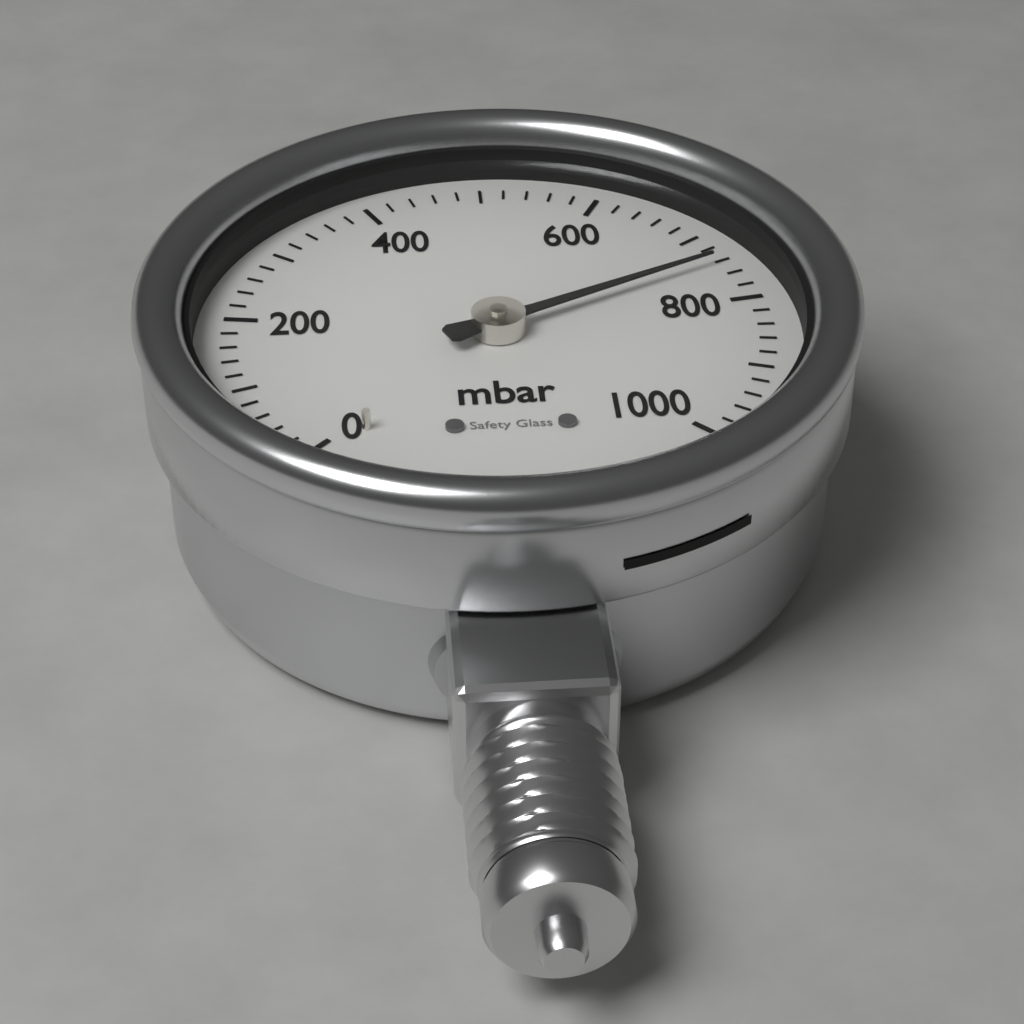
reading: 740 mbar
